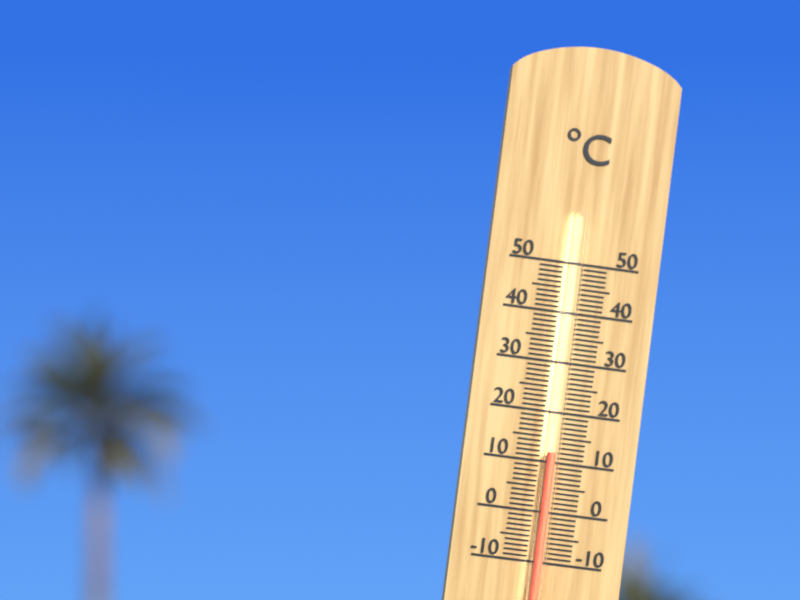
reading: 12 °C
